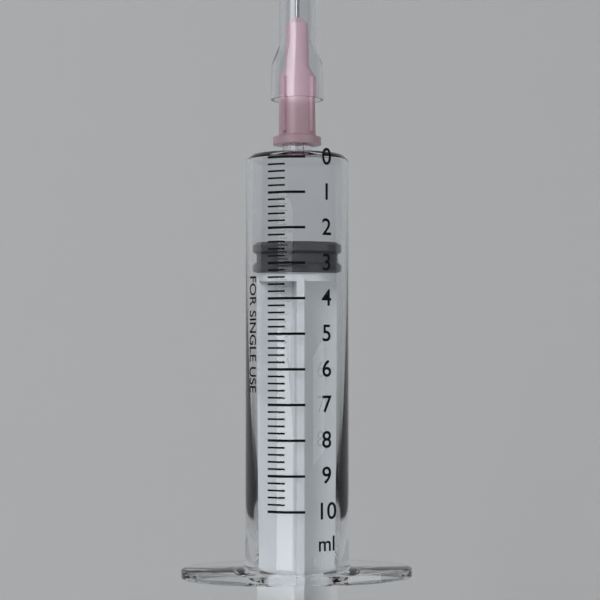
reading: 2.4 ml
